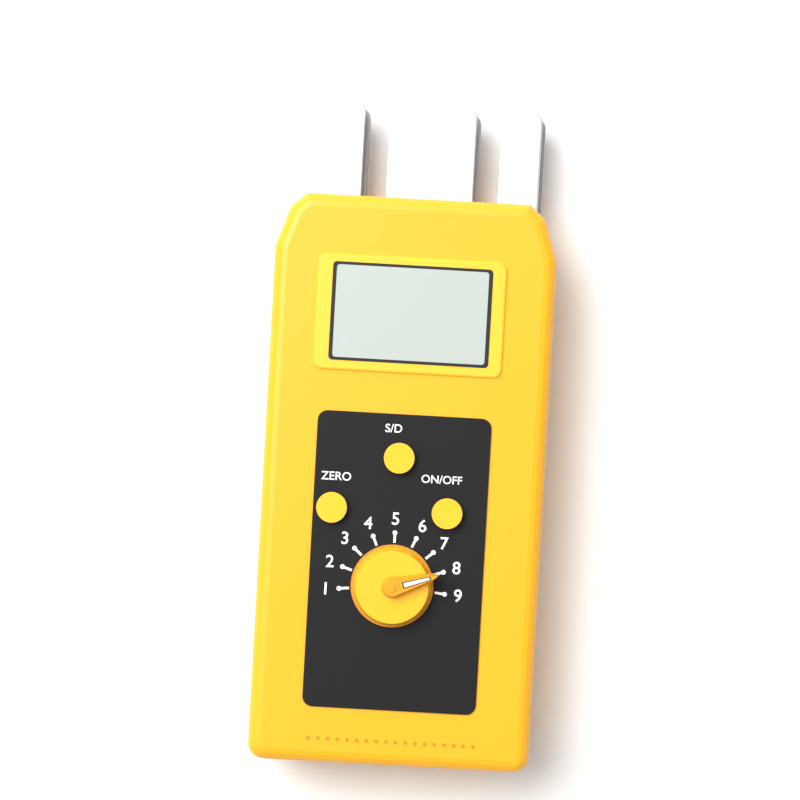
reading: 8 (no unit)
